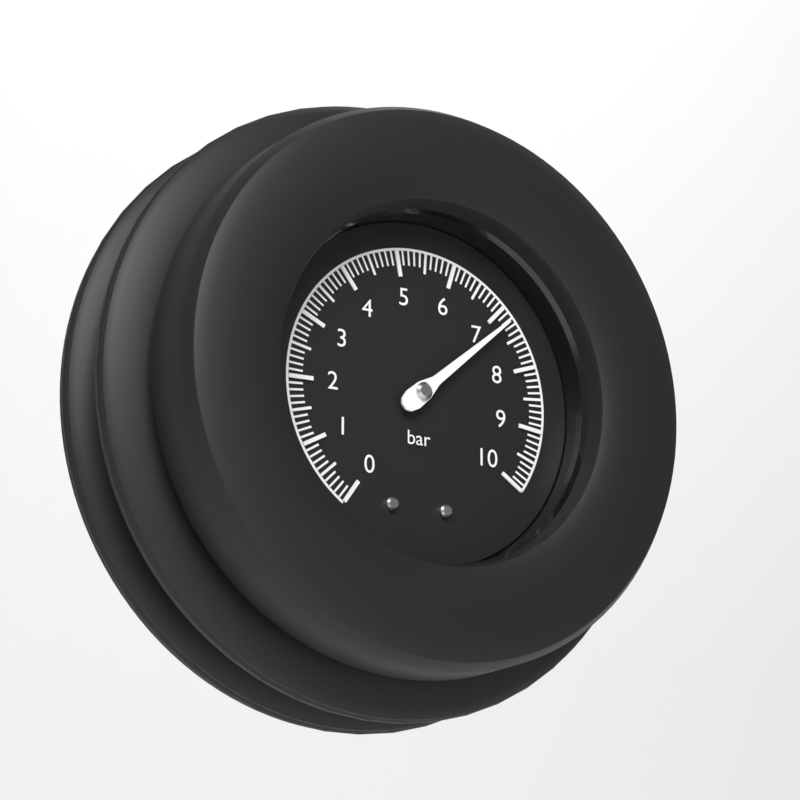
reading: 7.2 bar
